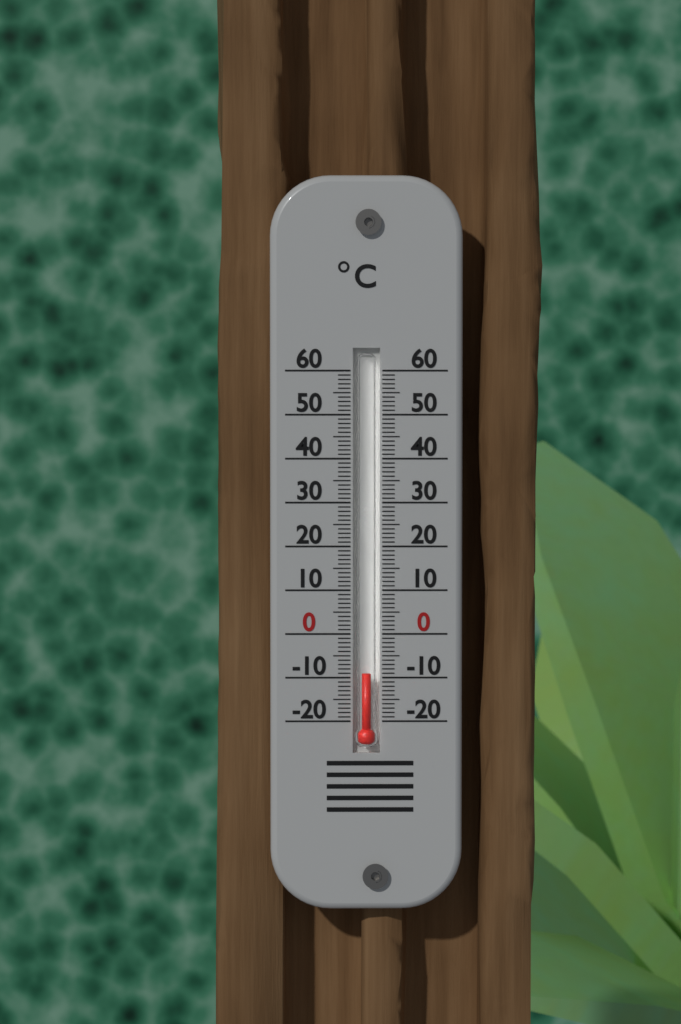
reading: -9 °C
